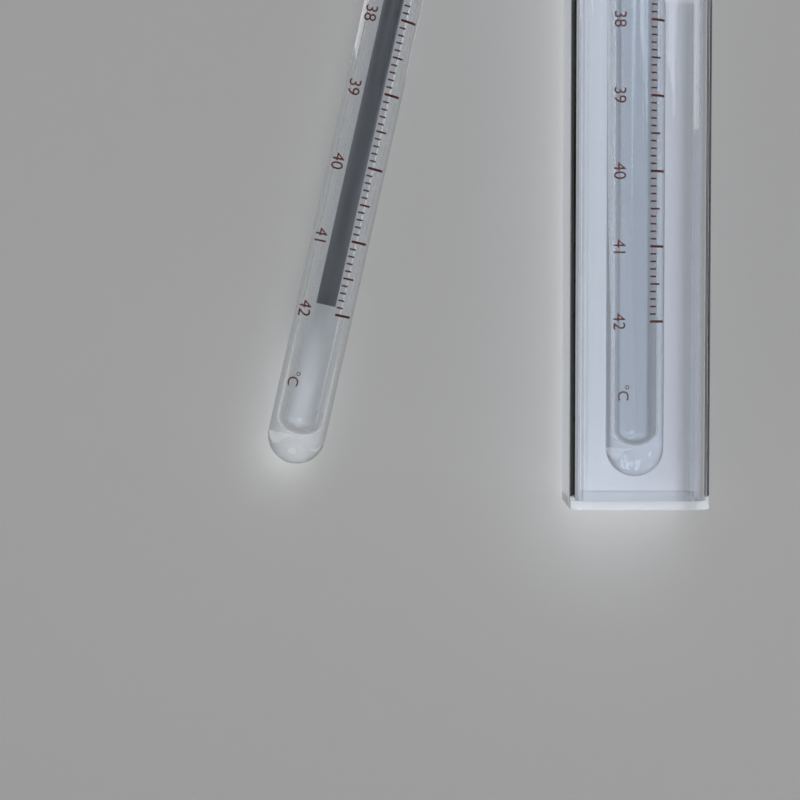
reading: 41.9 °C
